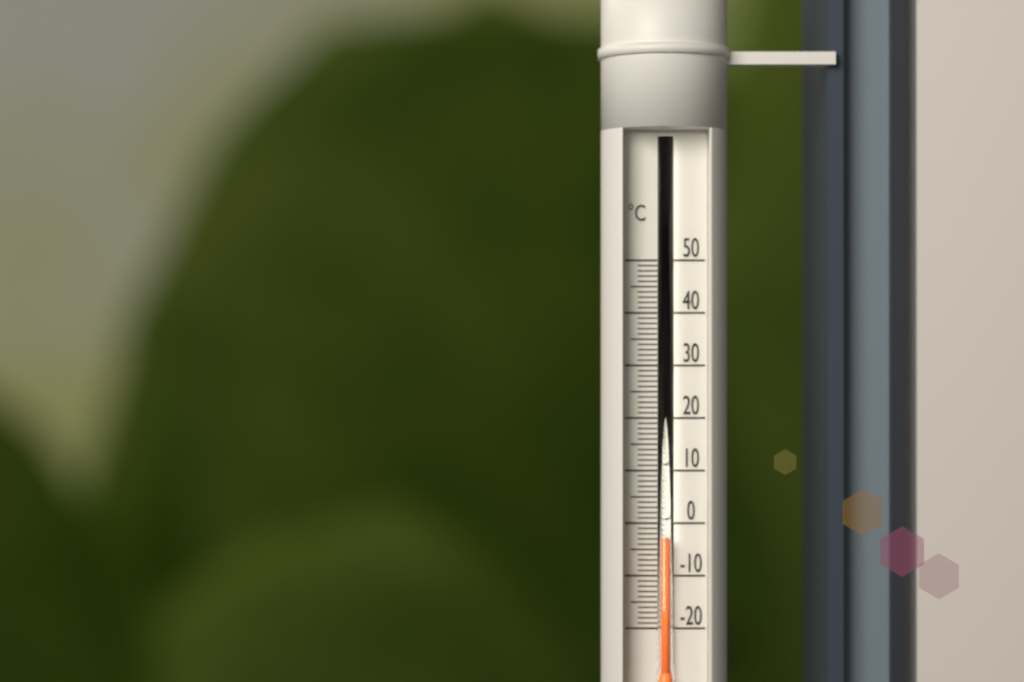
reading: -3 °C
